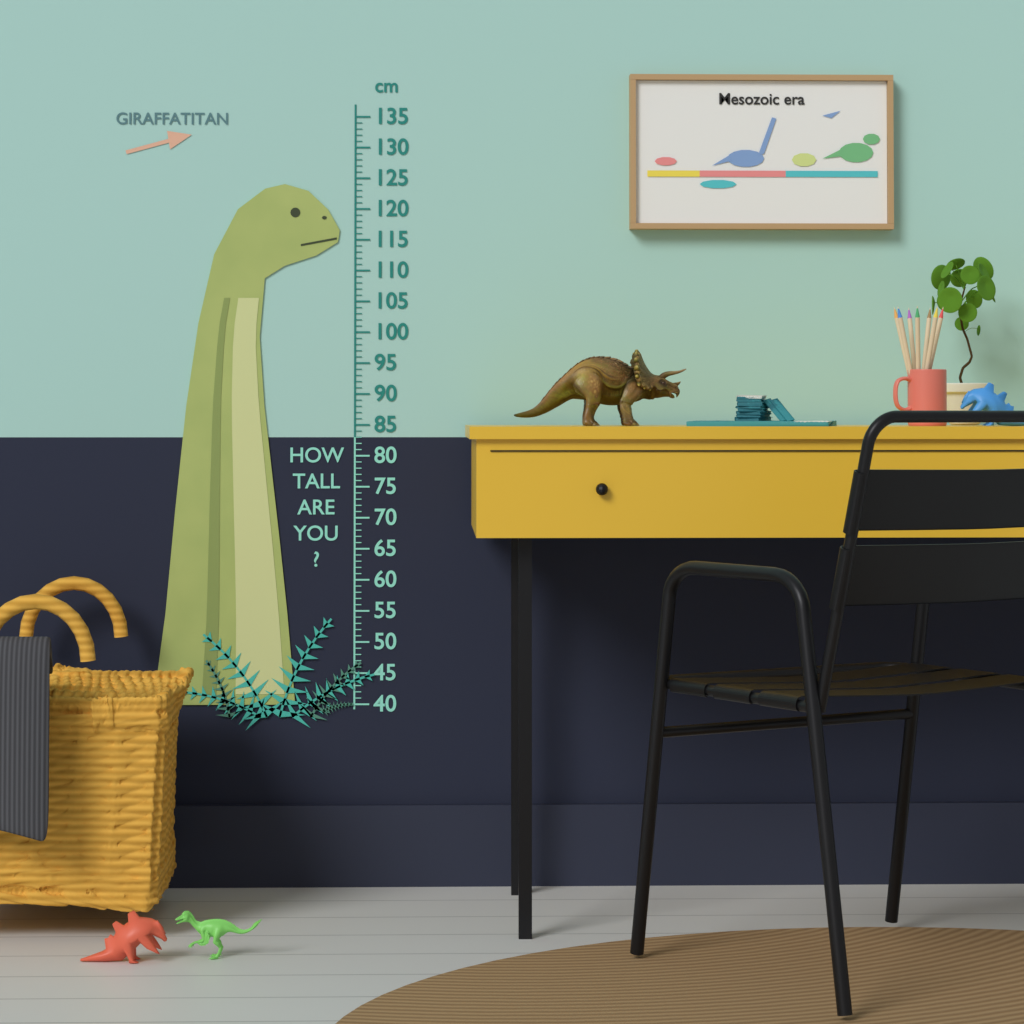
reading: 124 cm
